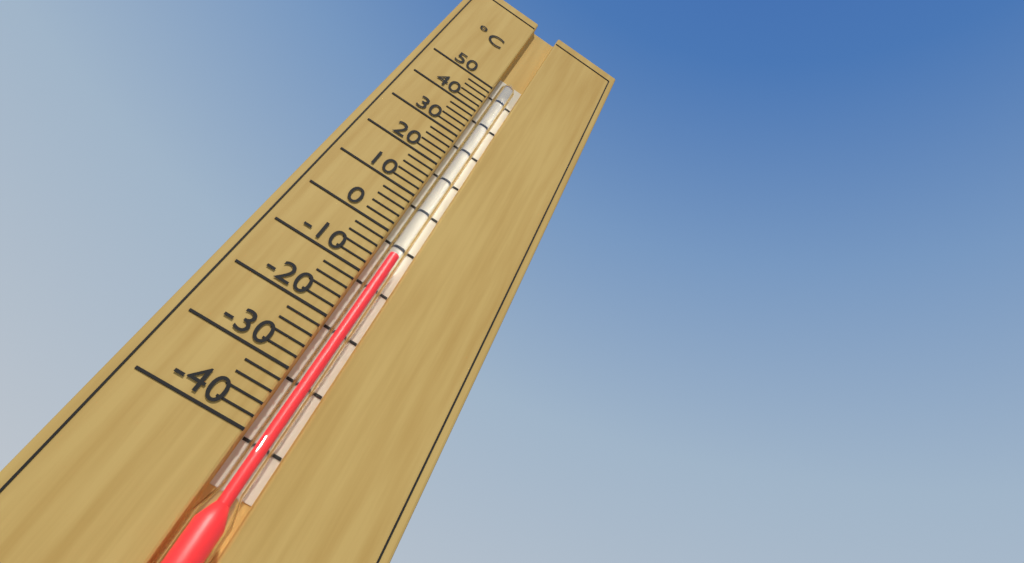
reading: -4 °C
